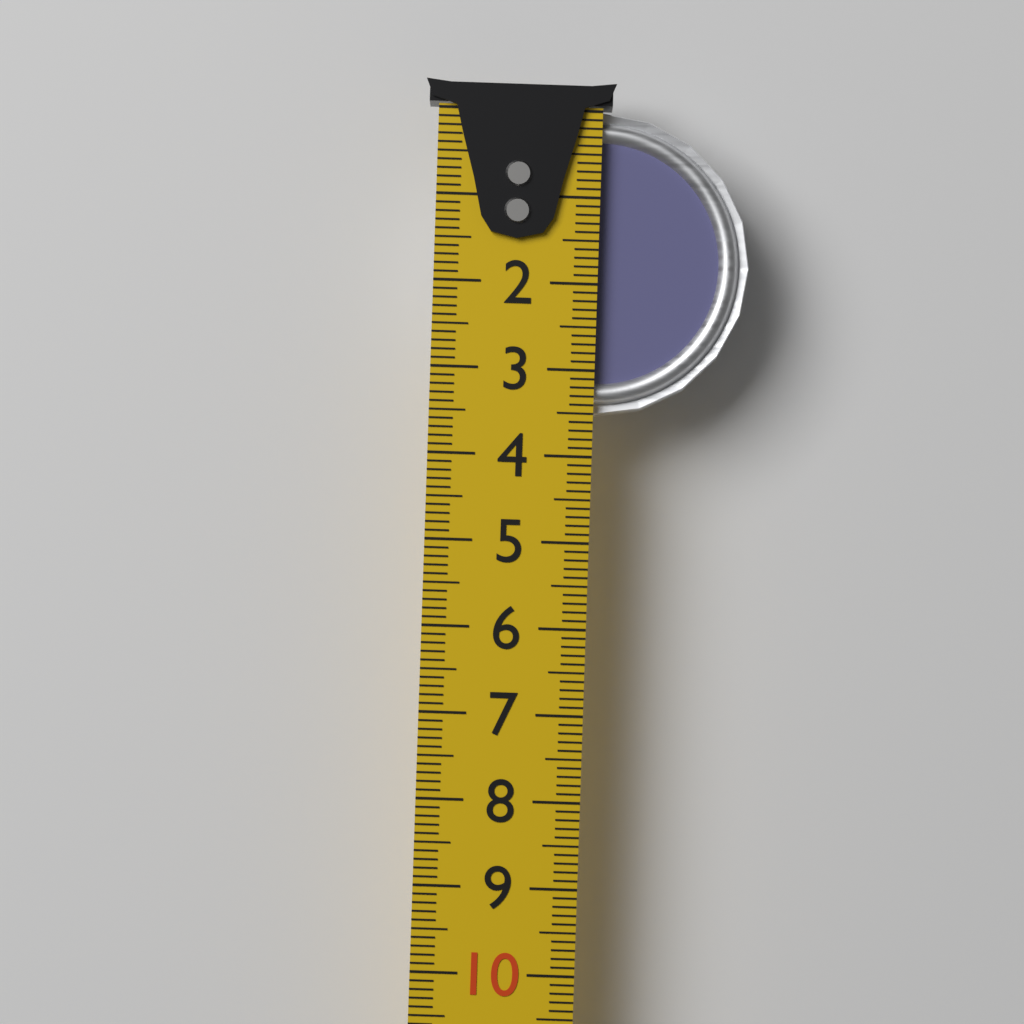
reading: 3.5 cm
